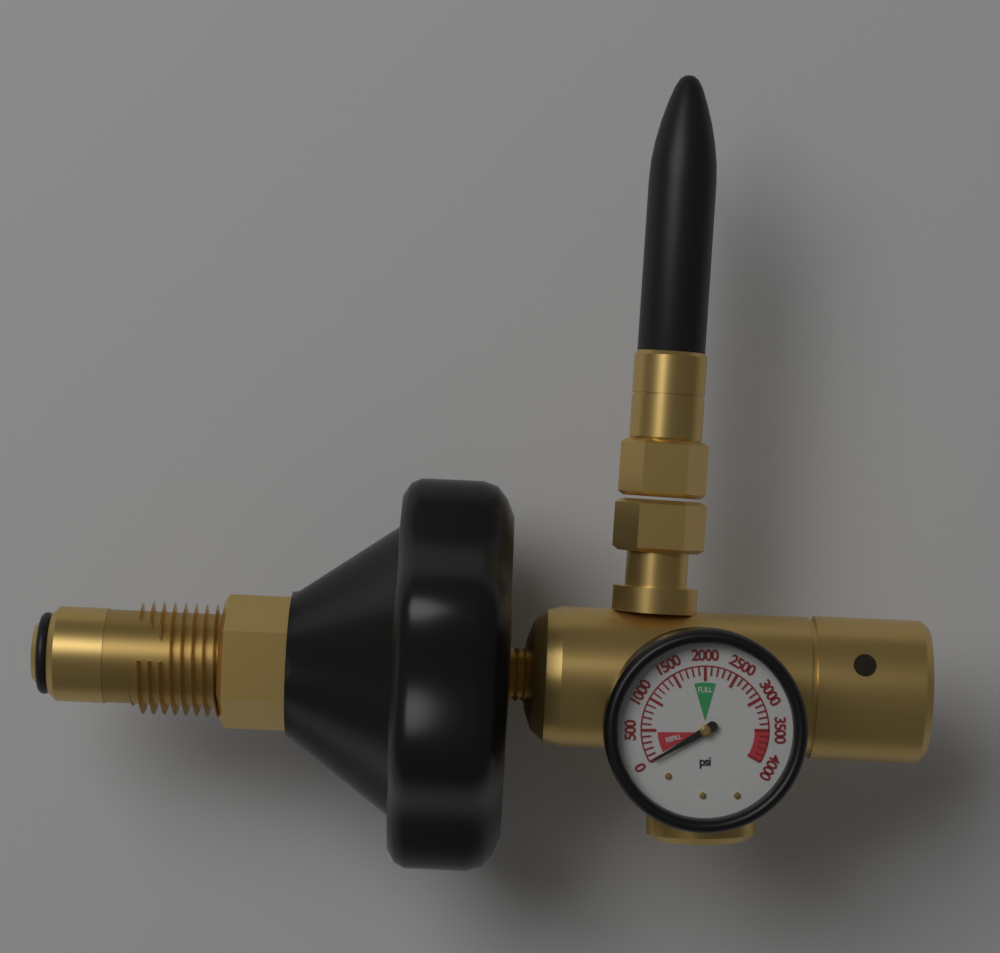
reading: 0 psi
